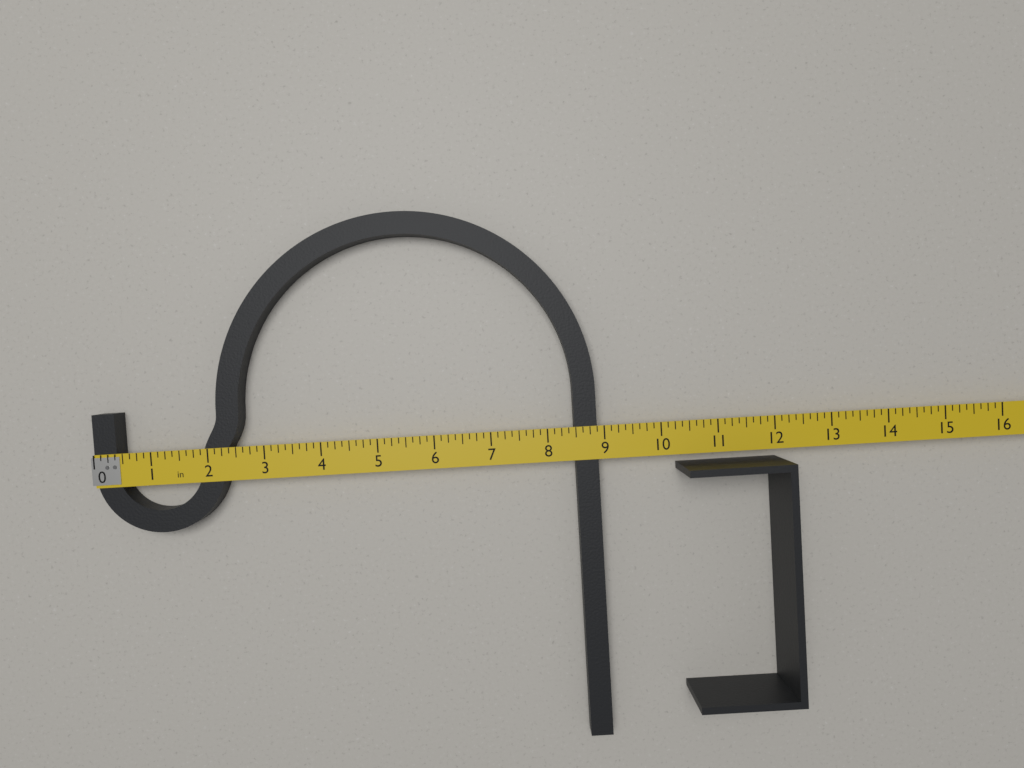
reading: 8.875 in
